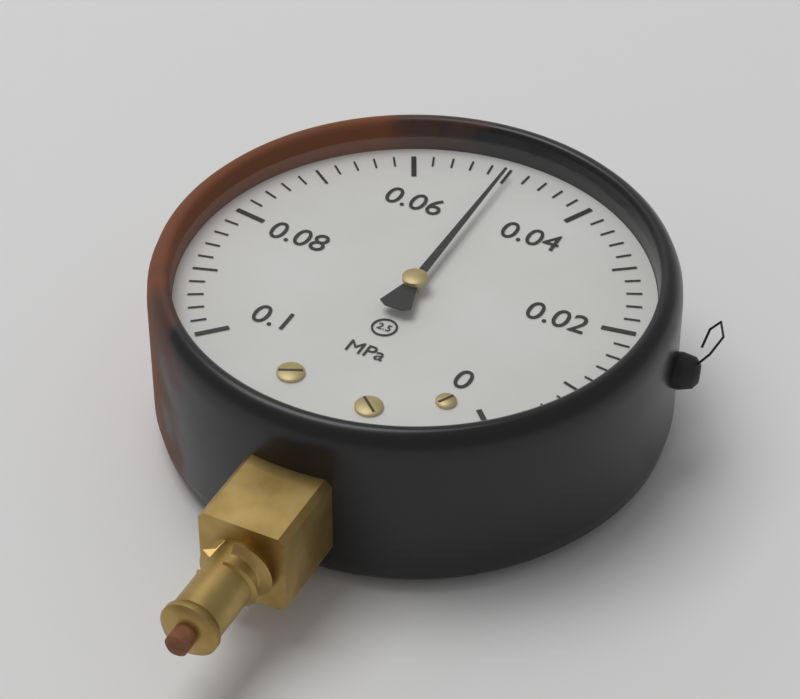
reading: 0.050 MPa
